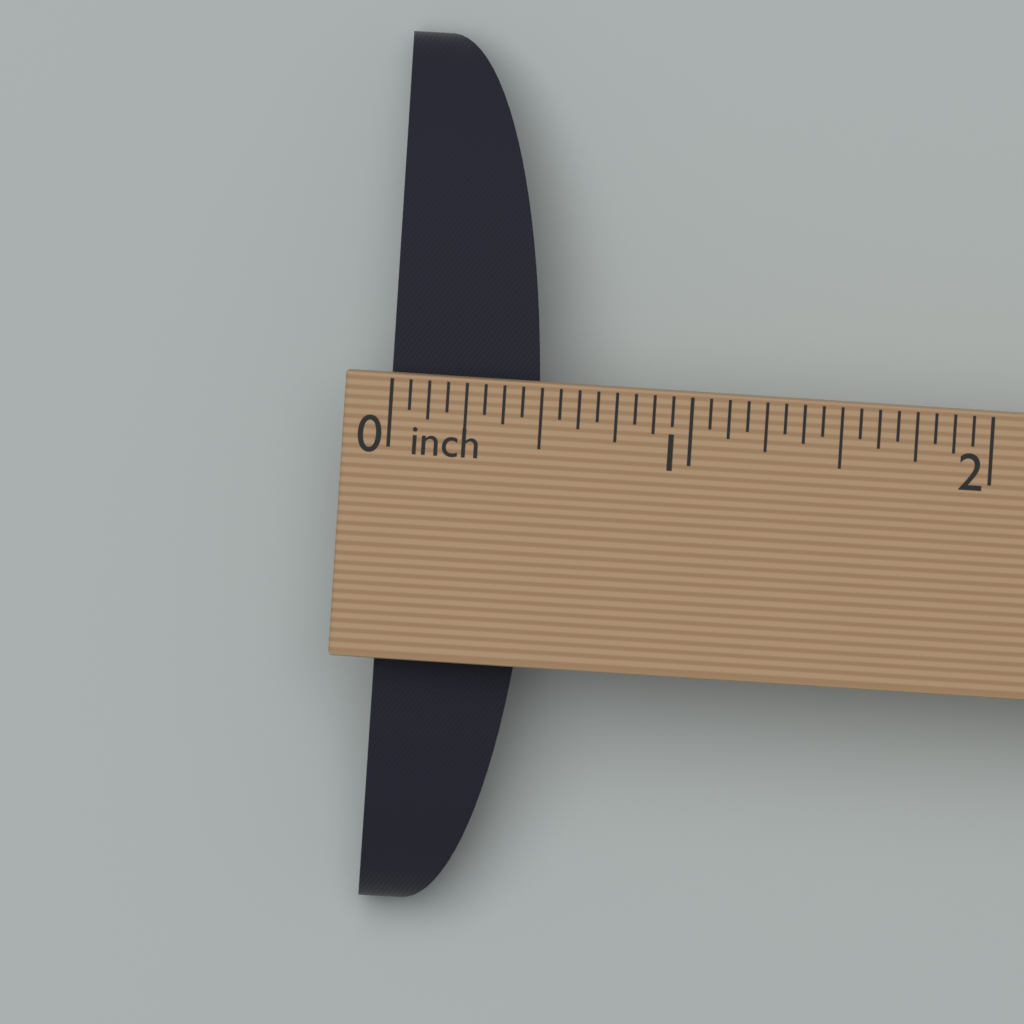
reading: 0.5000 in
